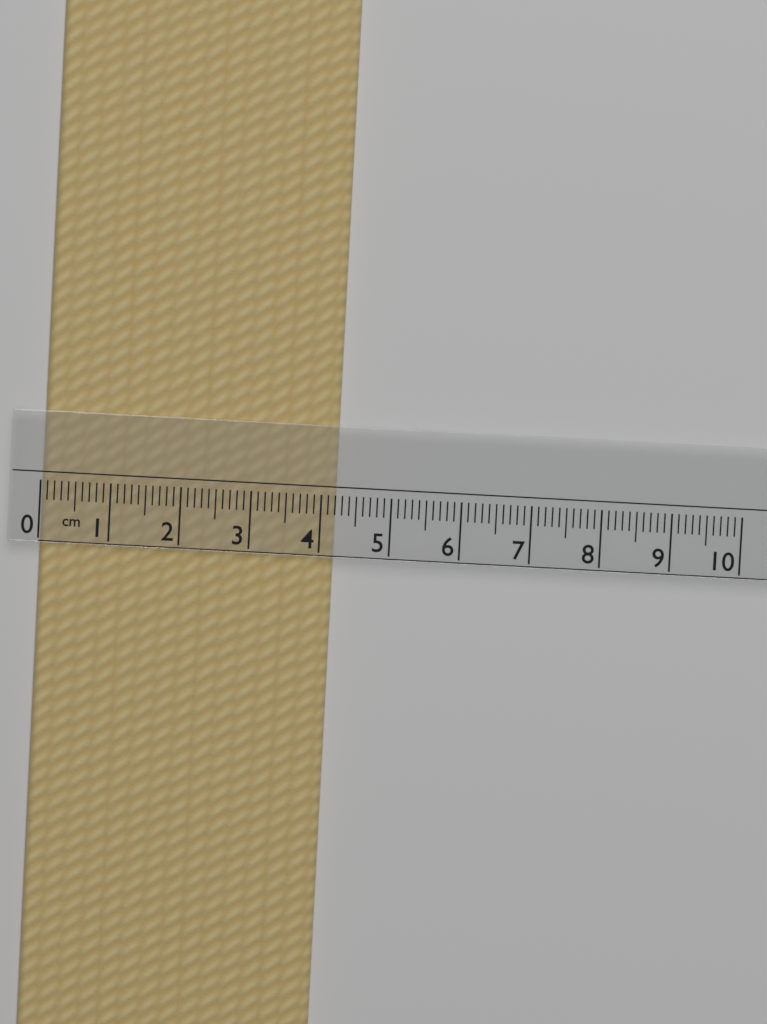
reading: 4.2 cm
